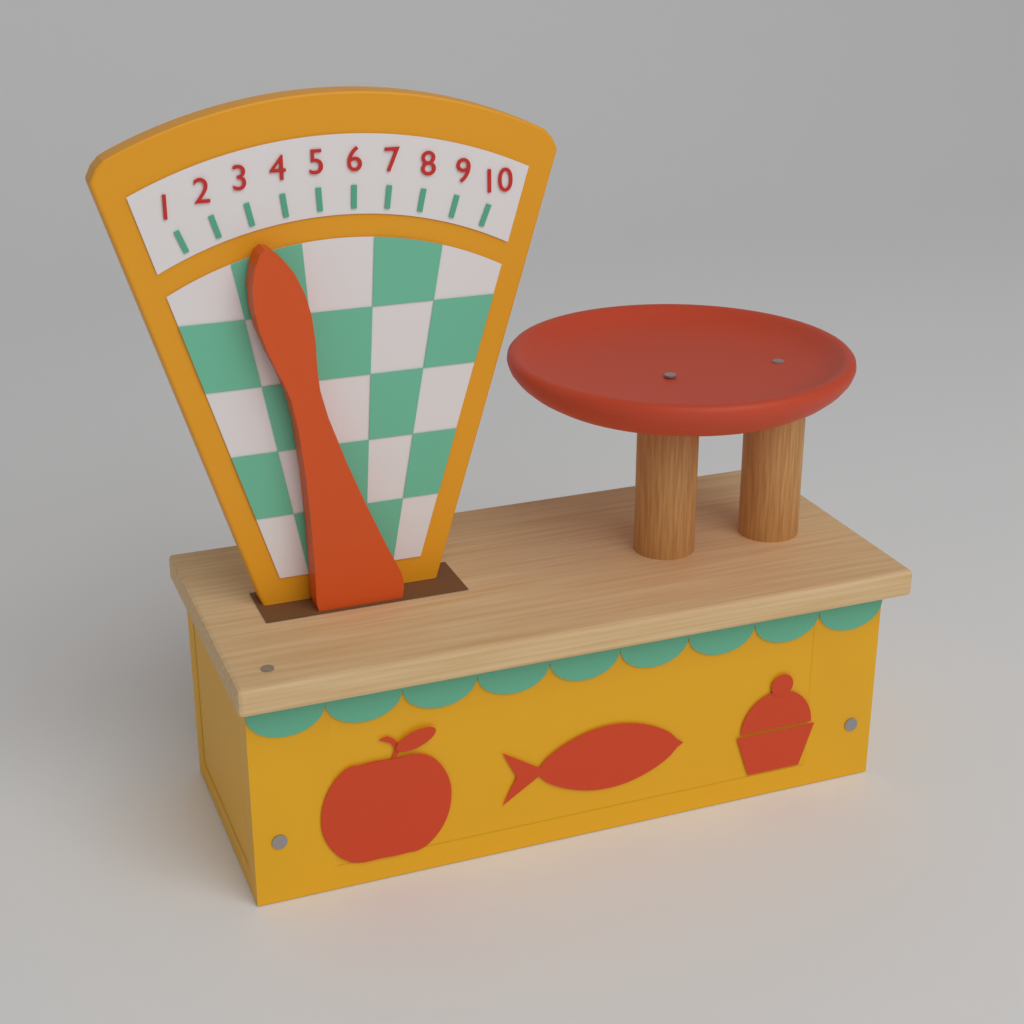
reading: 3 (no unit)
